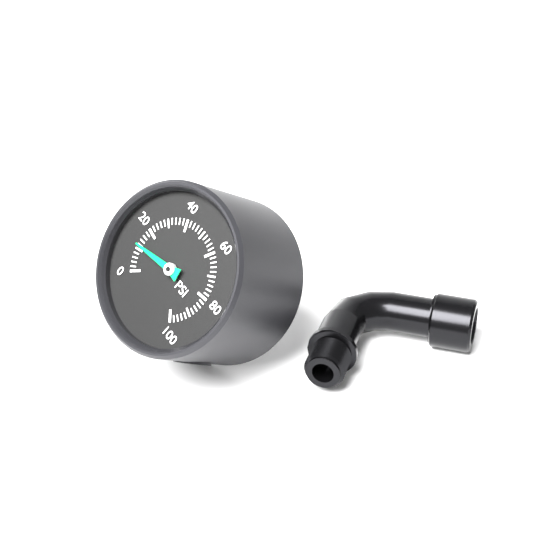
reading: 12 psi
